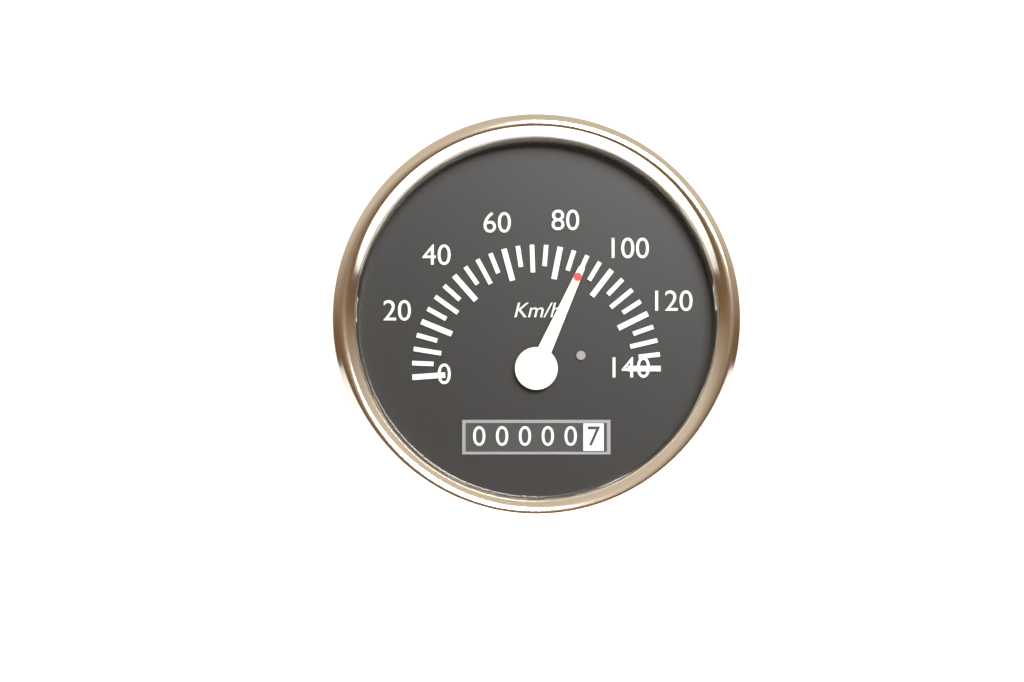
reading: 90 km/h
